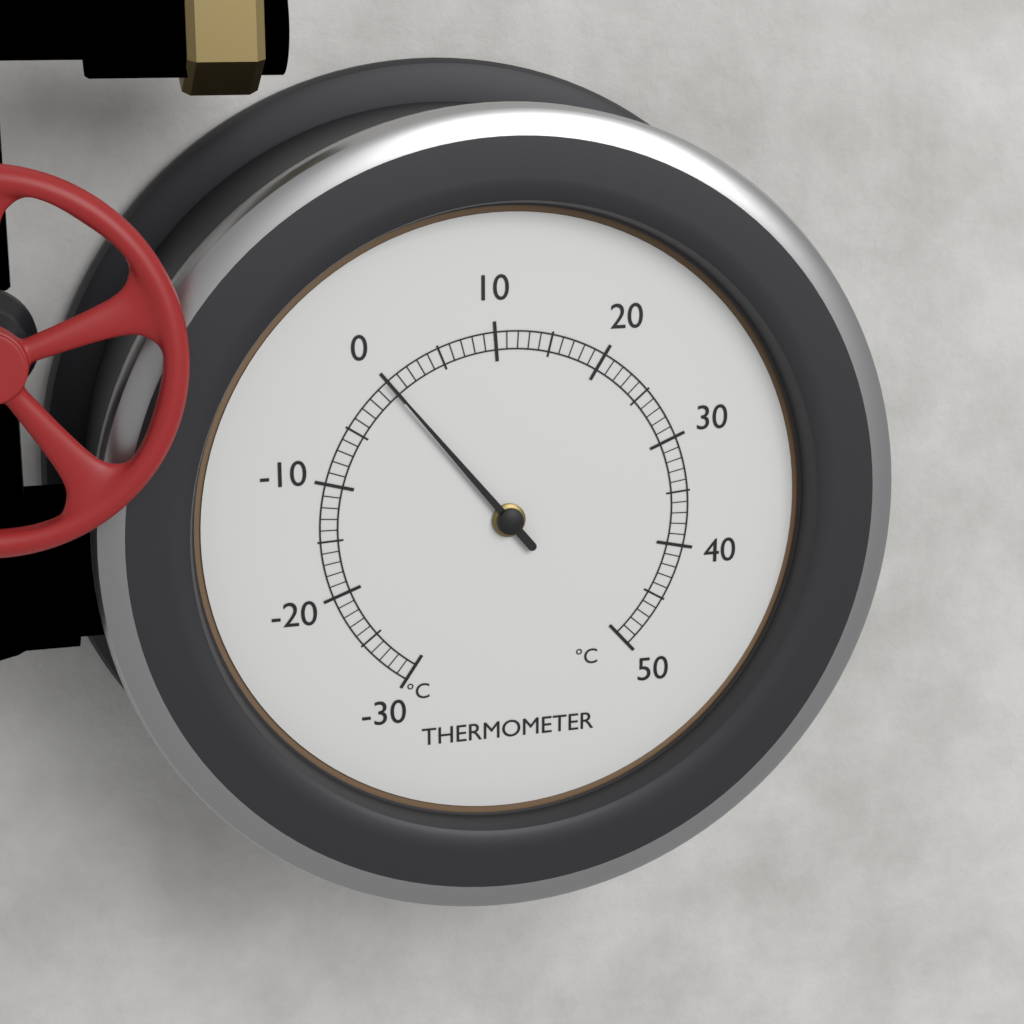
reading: 0 °C
